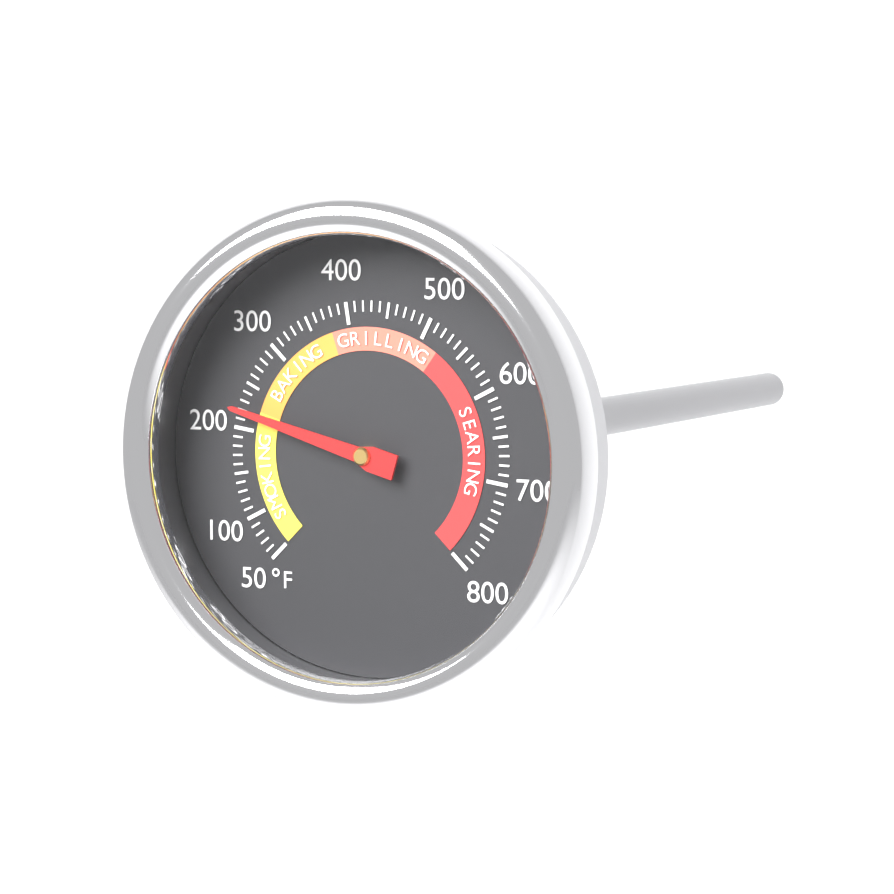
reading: 220 °F
